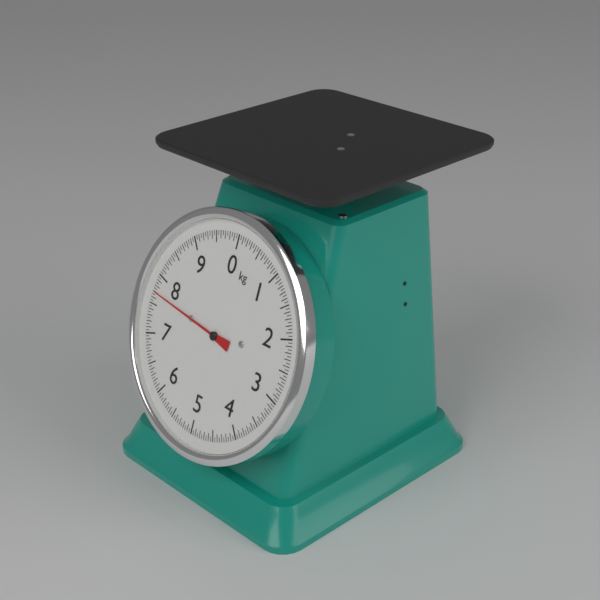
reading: 7.70 kg
